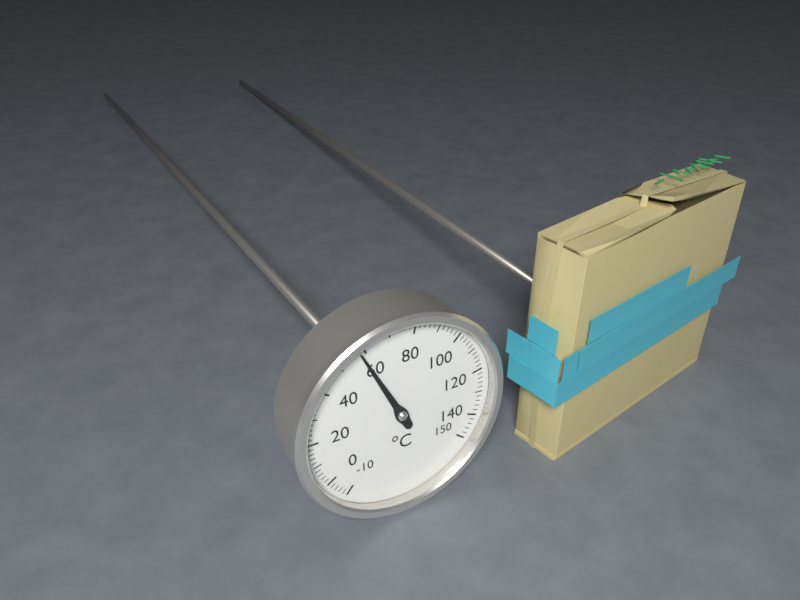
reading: 58 °C
